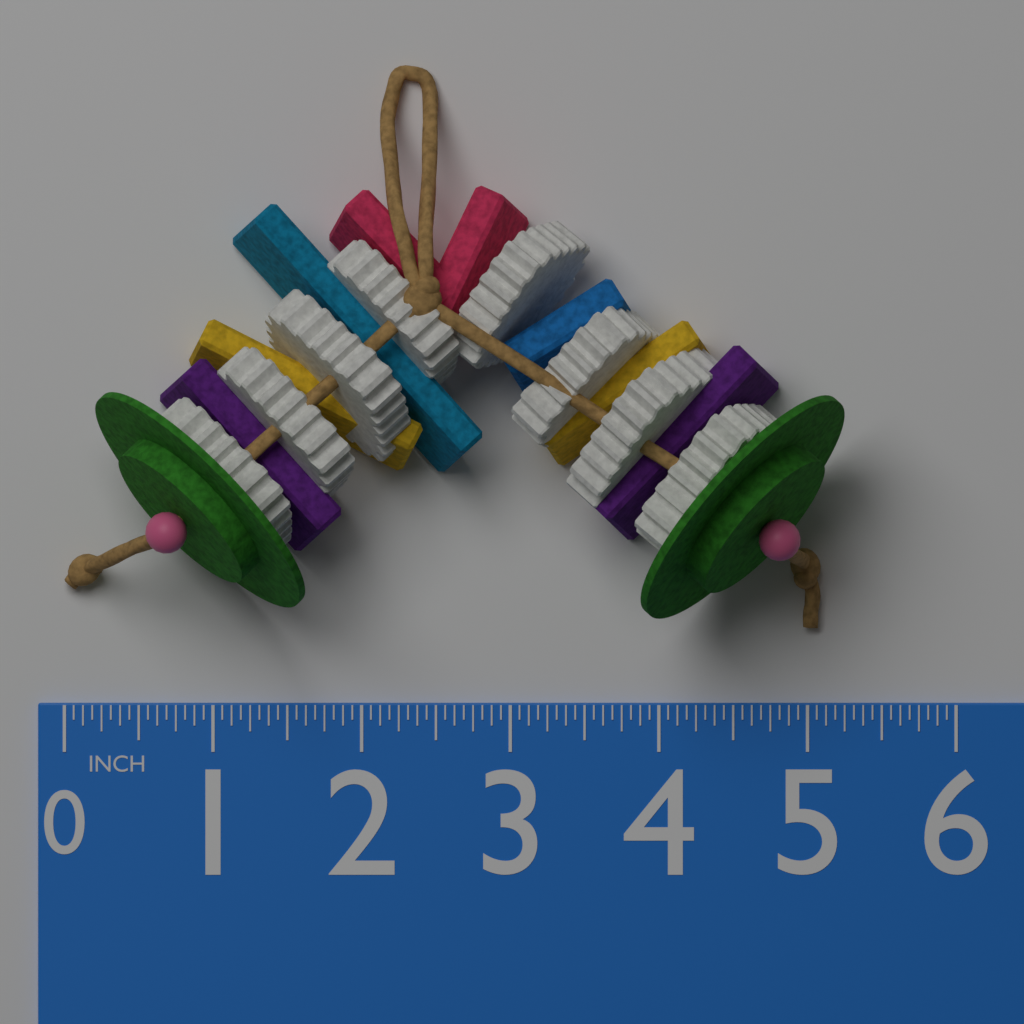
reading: 5.2500 in
